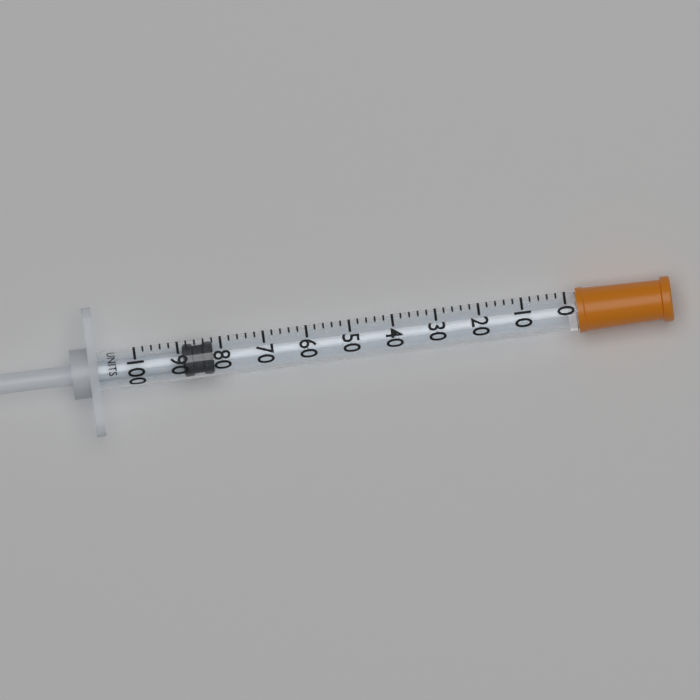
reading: 82 units
